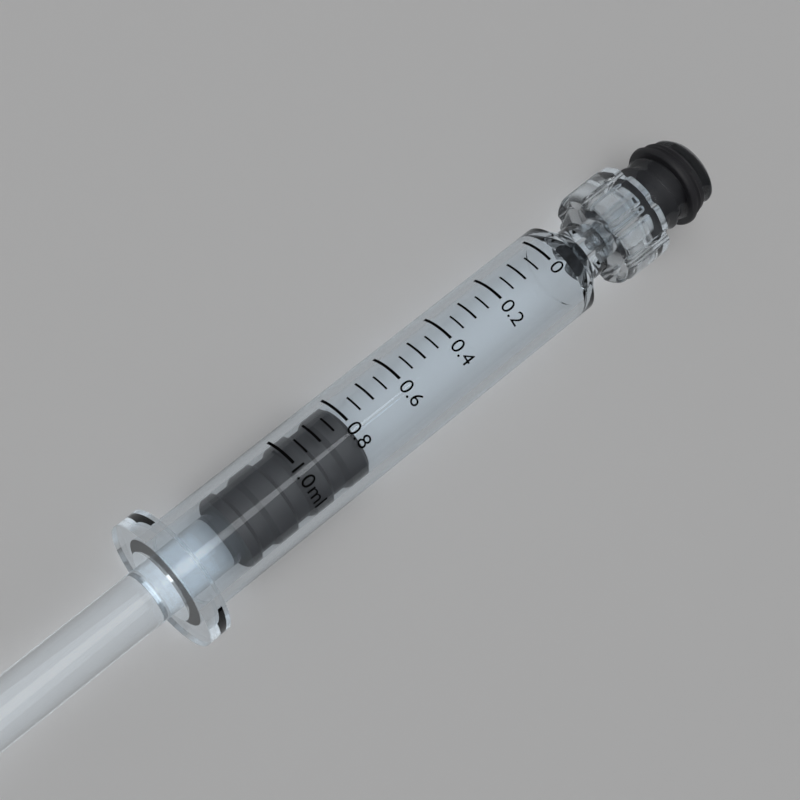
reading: 0.80 ml
